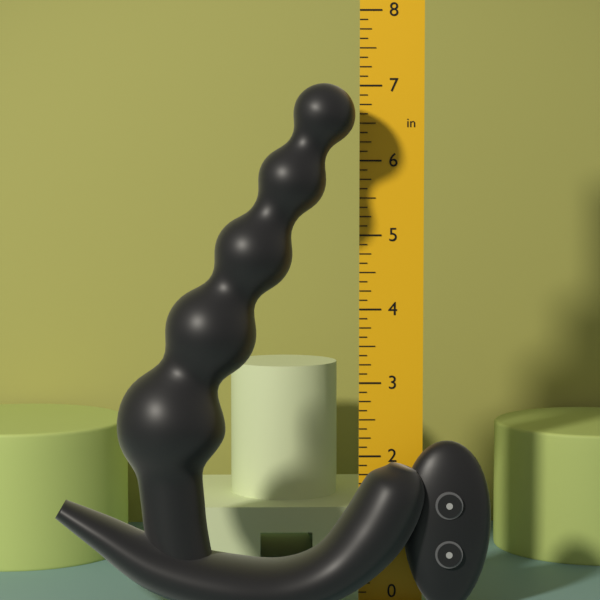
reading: 7.000 in
